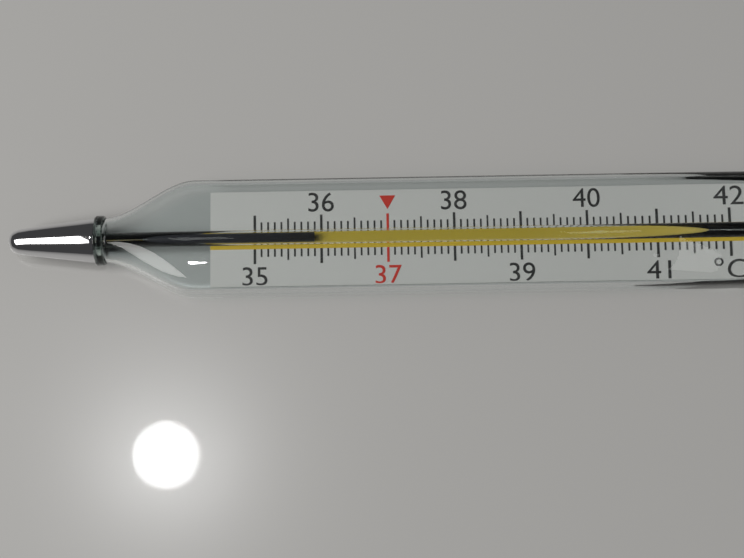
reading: 35.9 °C
